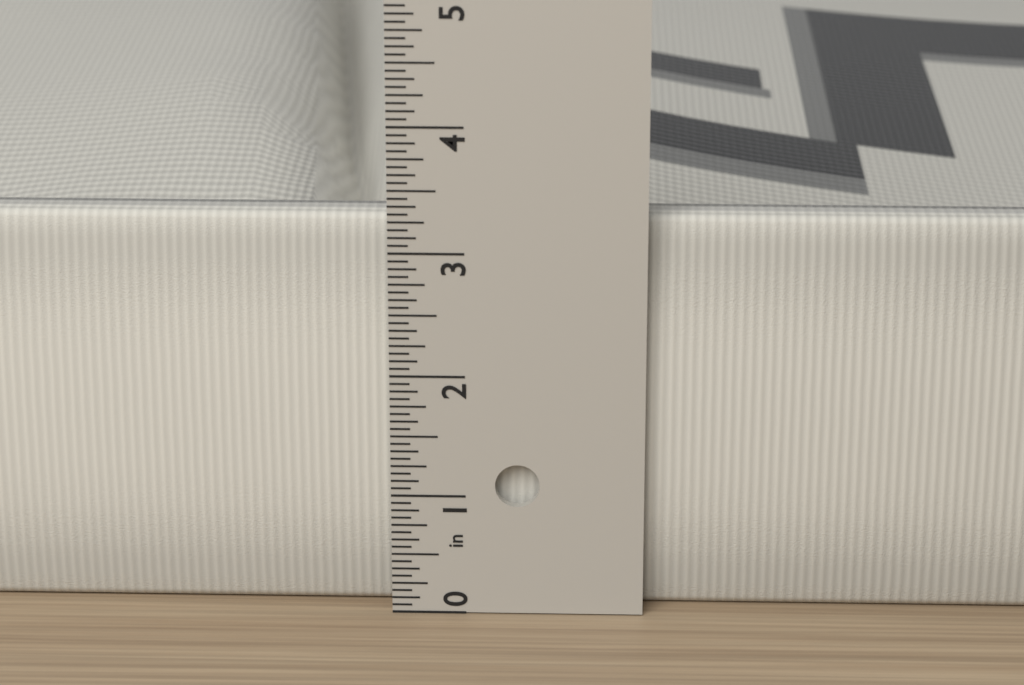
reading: 3.2500 in
